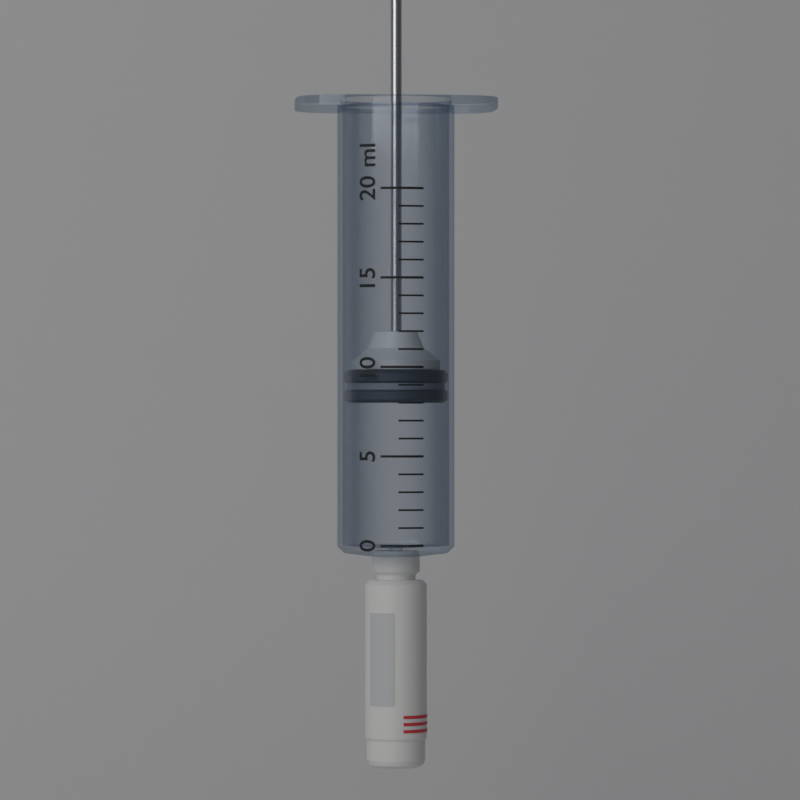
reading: 8 ml
